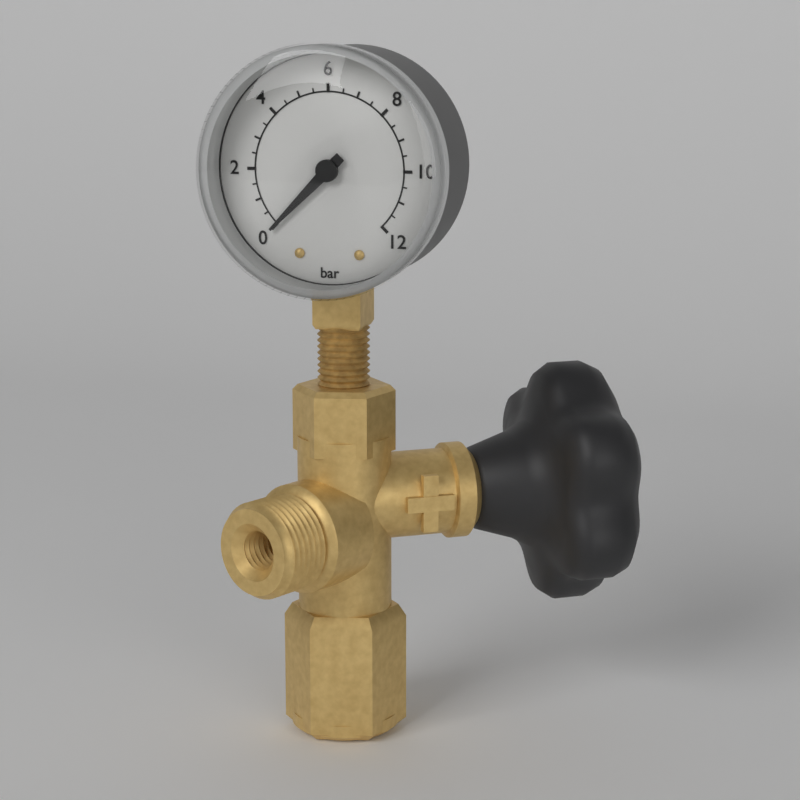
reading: 0.0 bar
